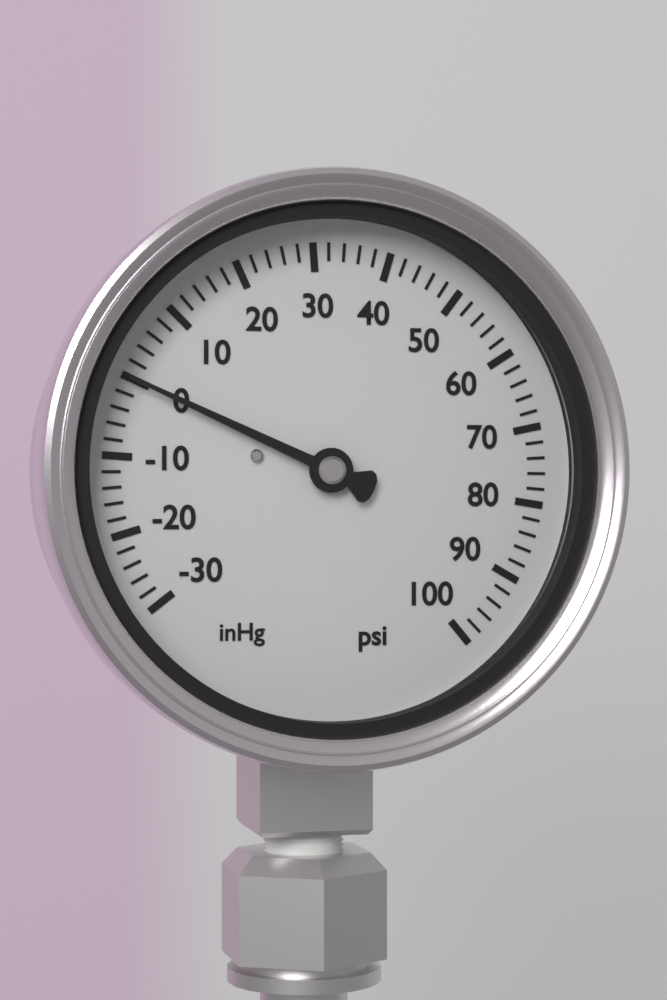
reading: 0 psi
